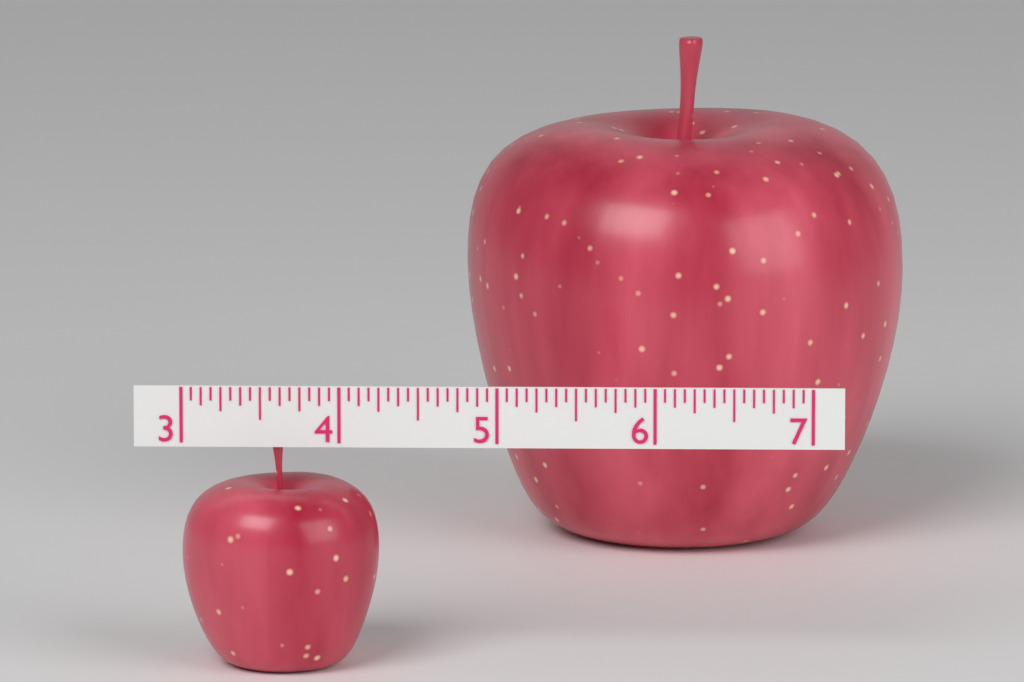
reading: 4.2500 (no unit)
